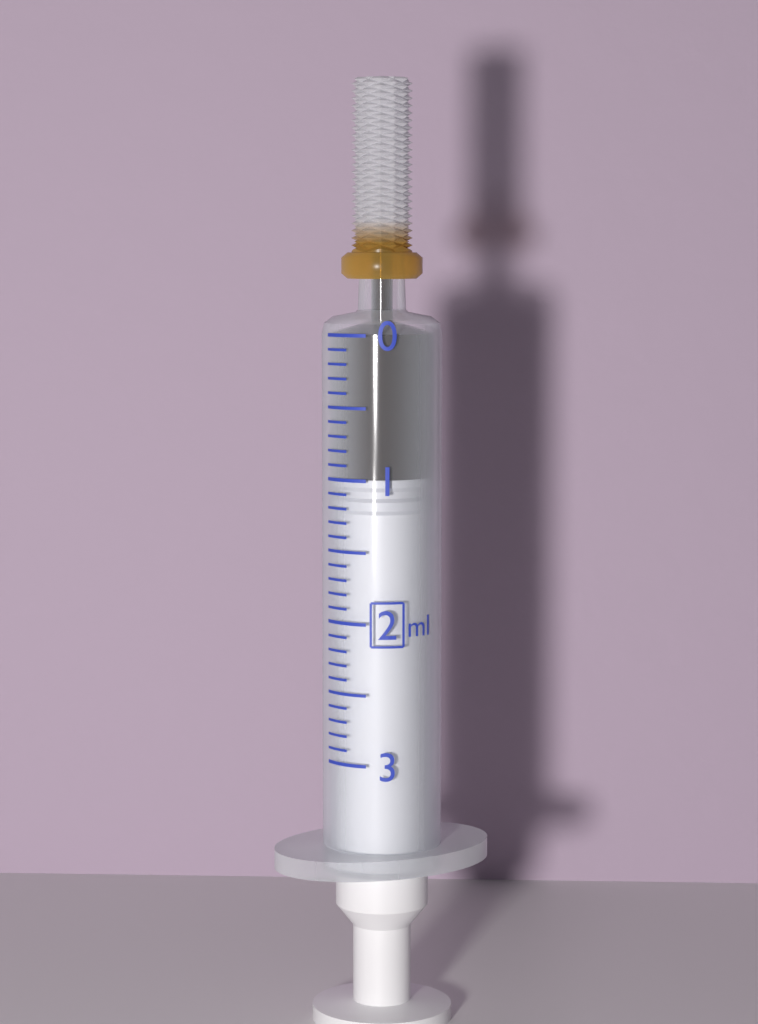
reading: 1.0 ml
